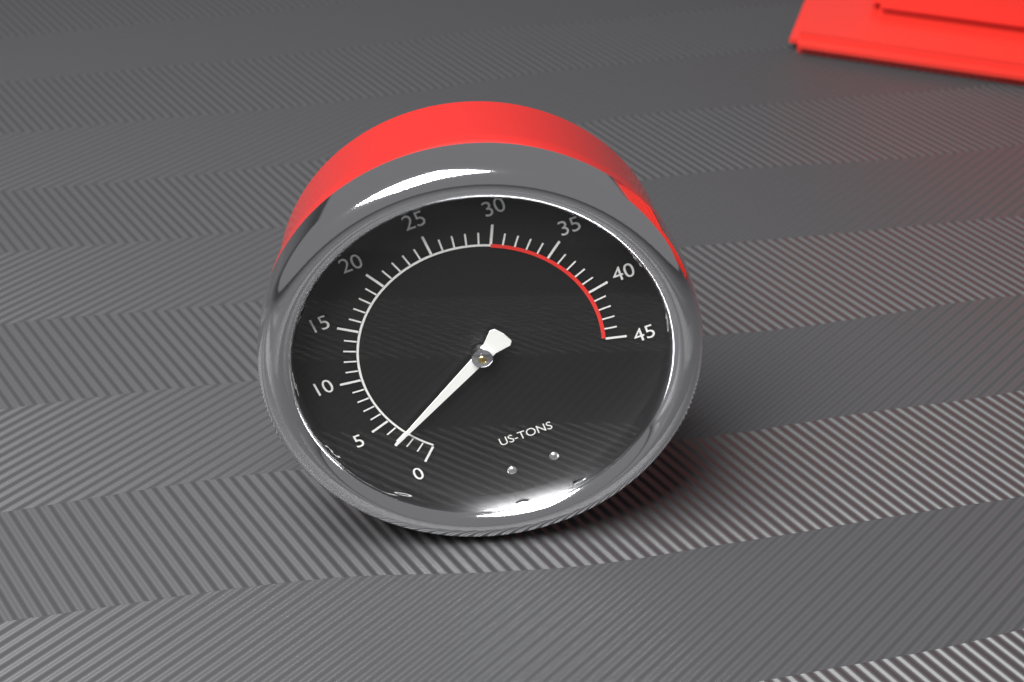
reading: 3 US tons
